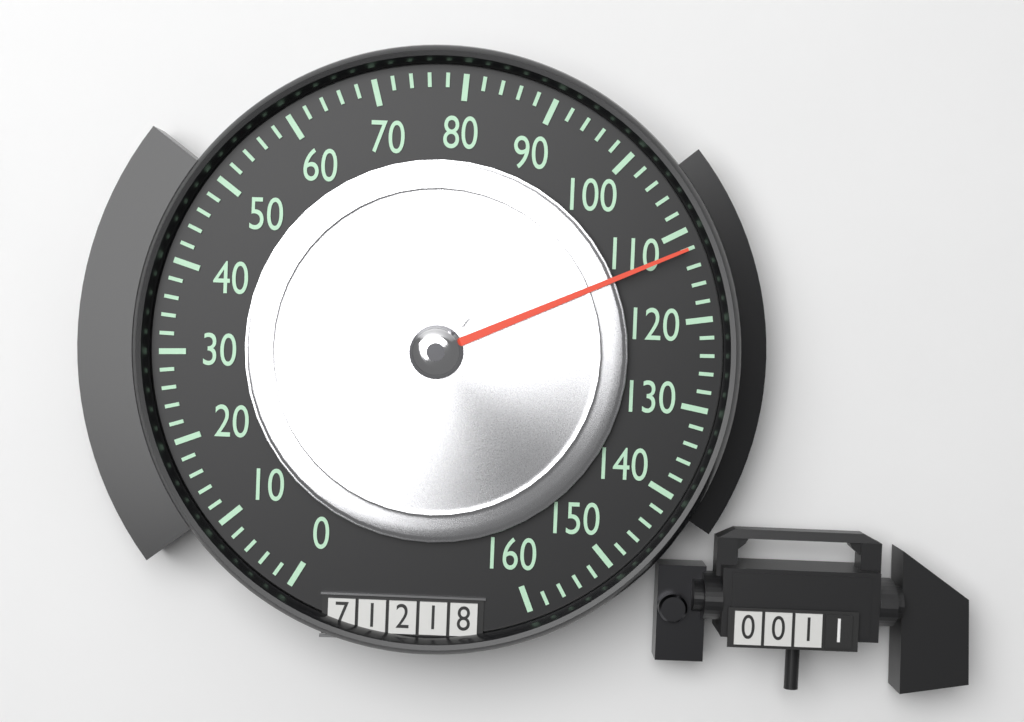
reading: 112 (no unit)
